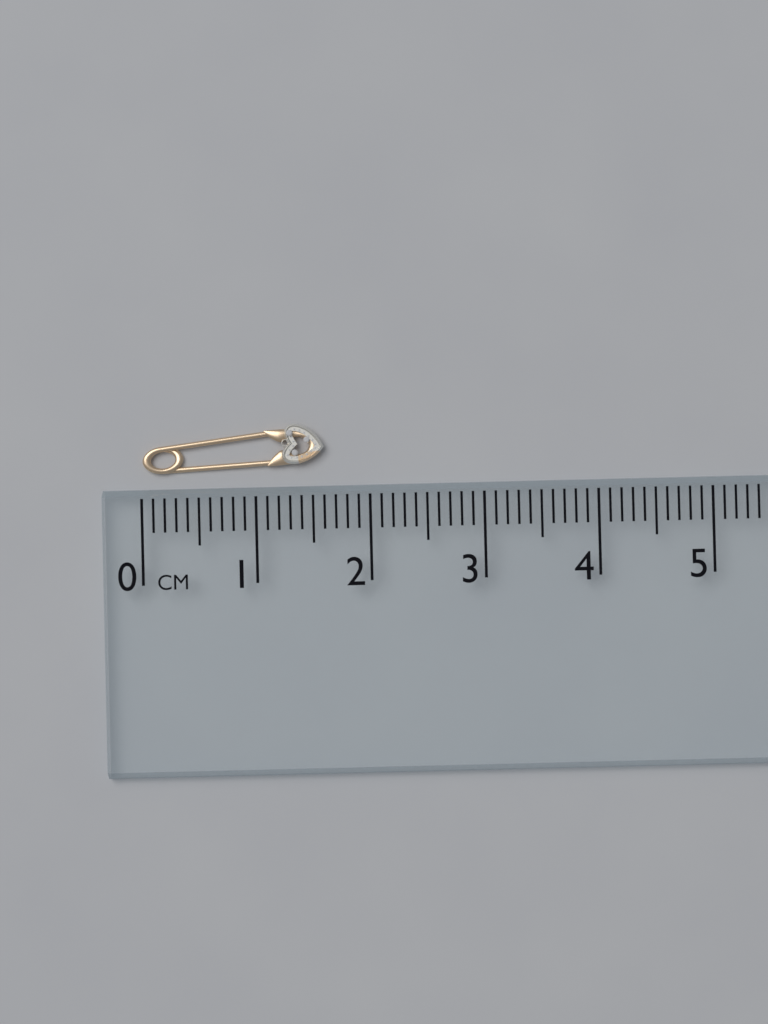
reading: 1.6 cm
